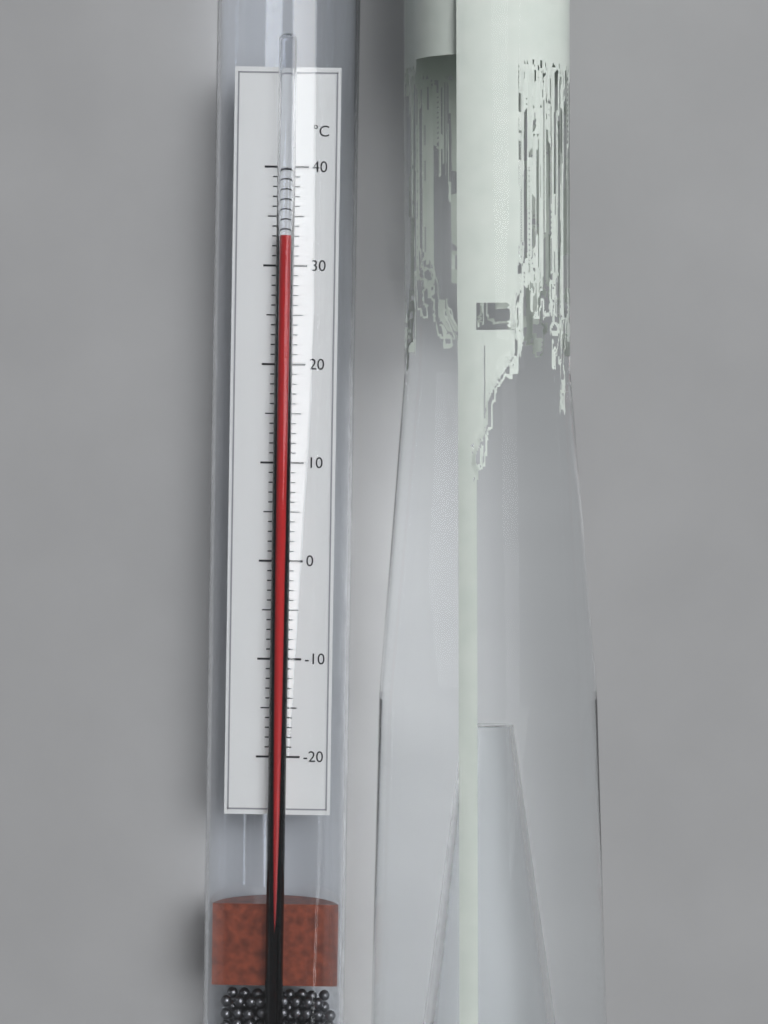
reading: 33 °C
